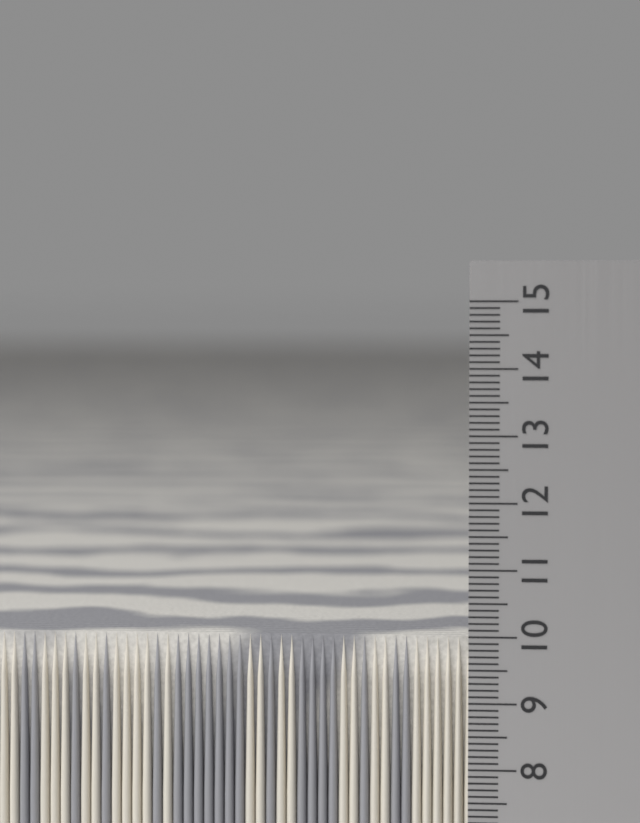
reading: 9.9 cm
